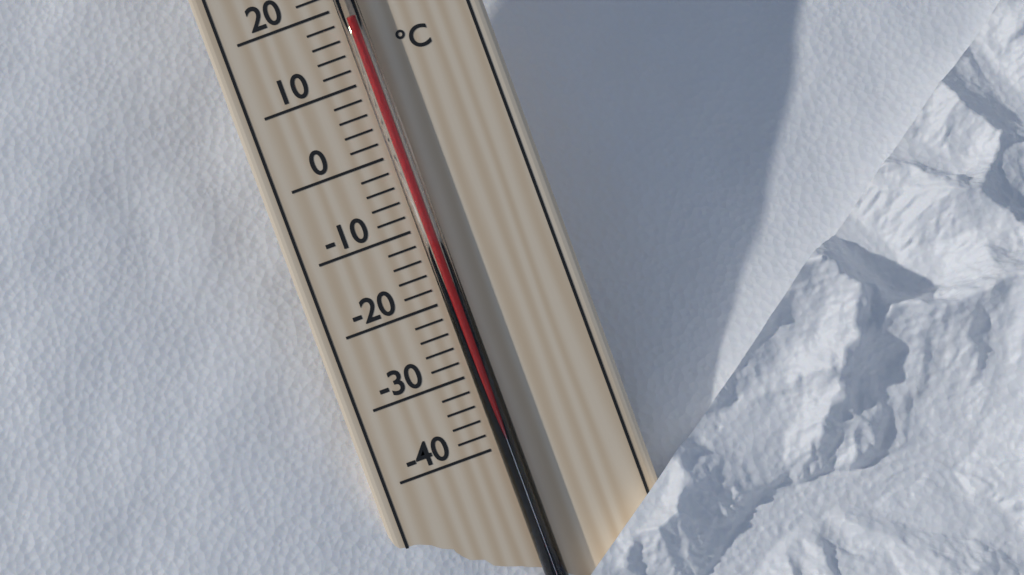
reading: 18 °C
